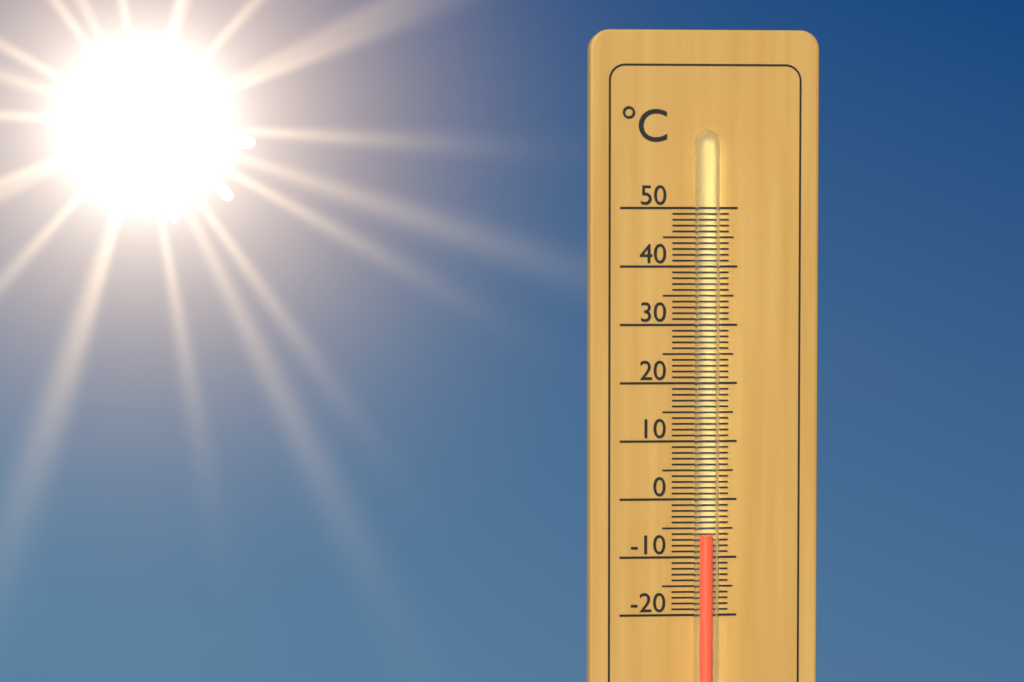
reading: -6 °C
